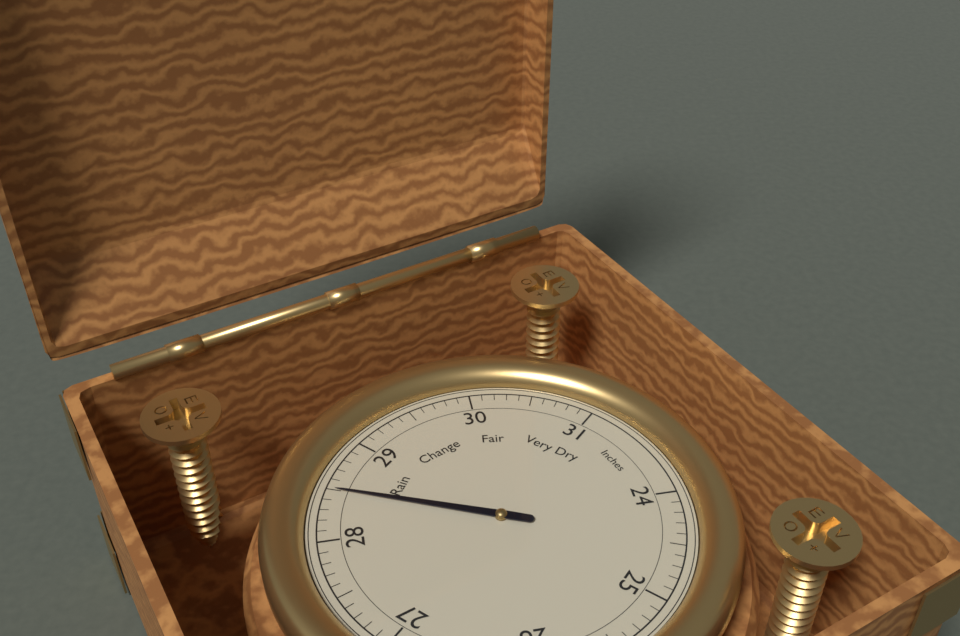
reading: 28.5 Inches
